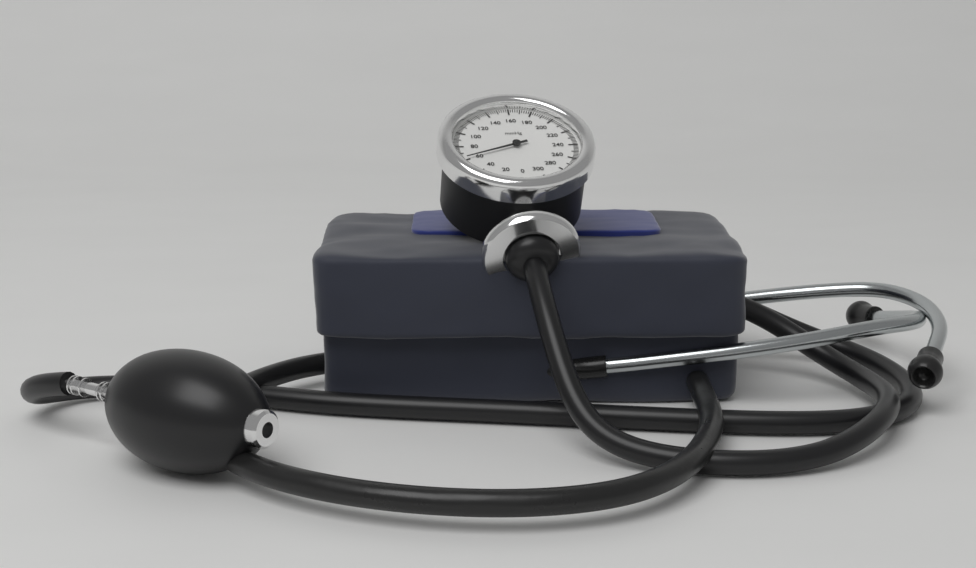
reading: 62 mmHg
